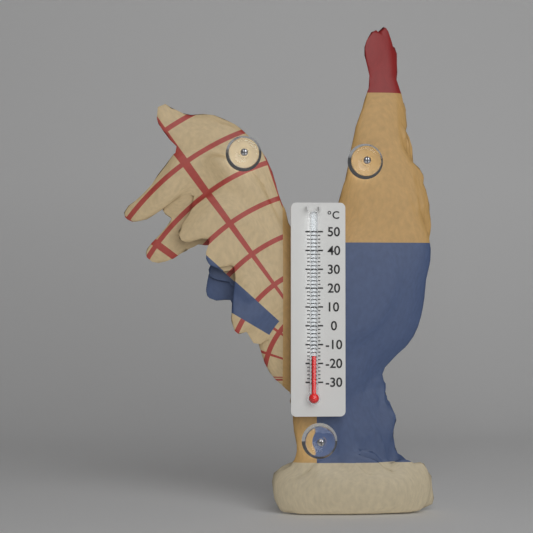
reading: -16 °C
